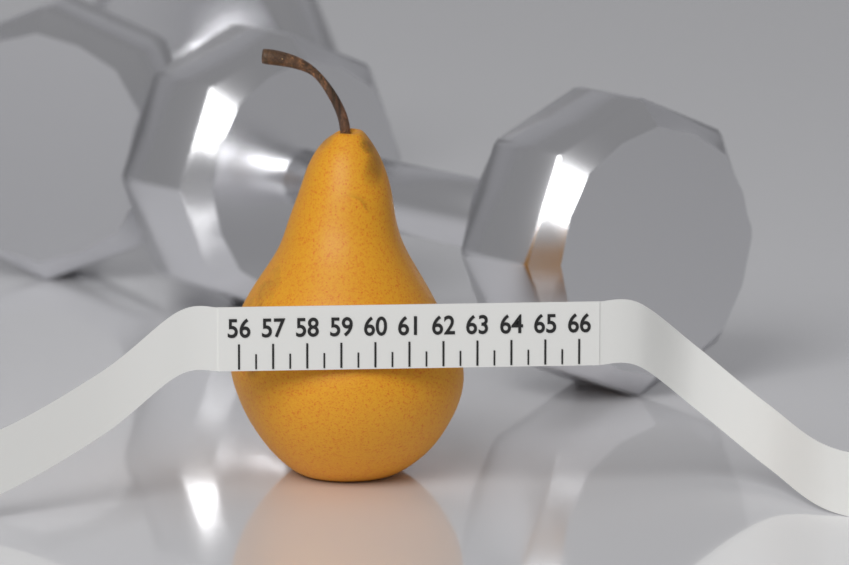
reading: 63.0 (no unit)
